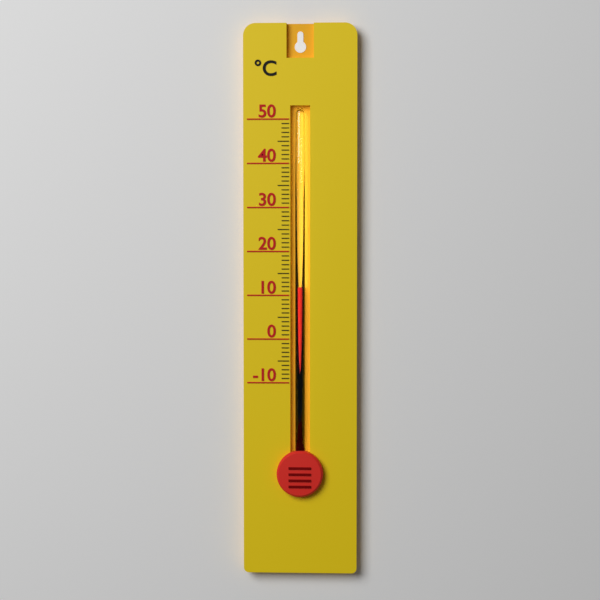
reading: 12 °C
